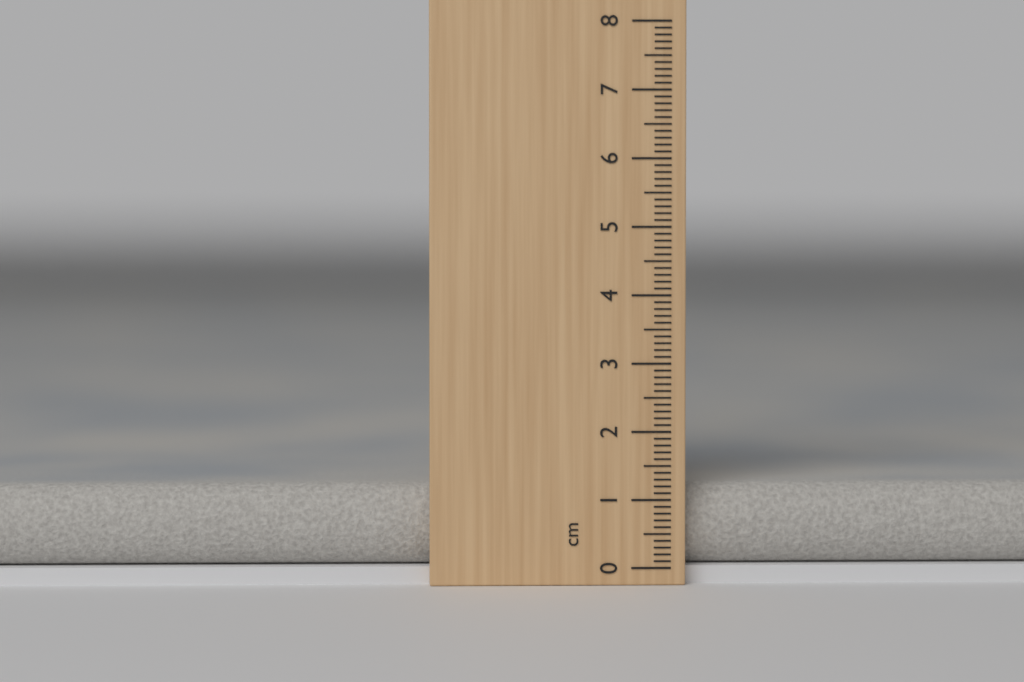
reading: 1.2 cm
